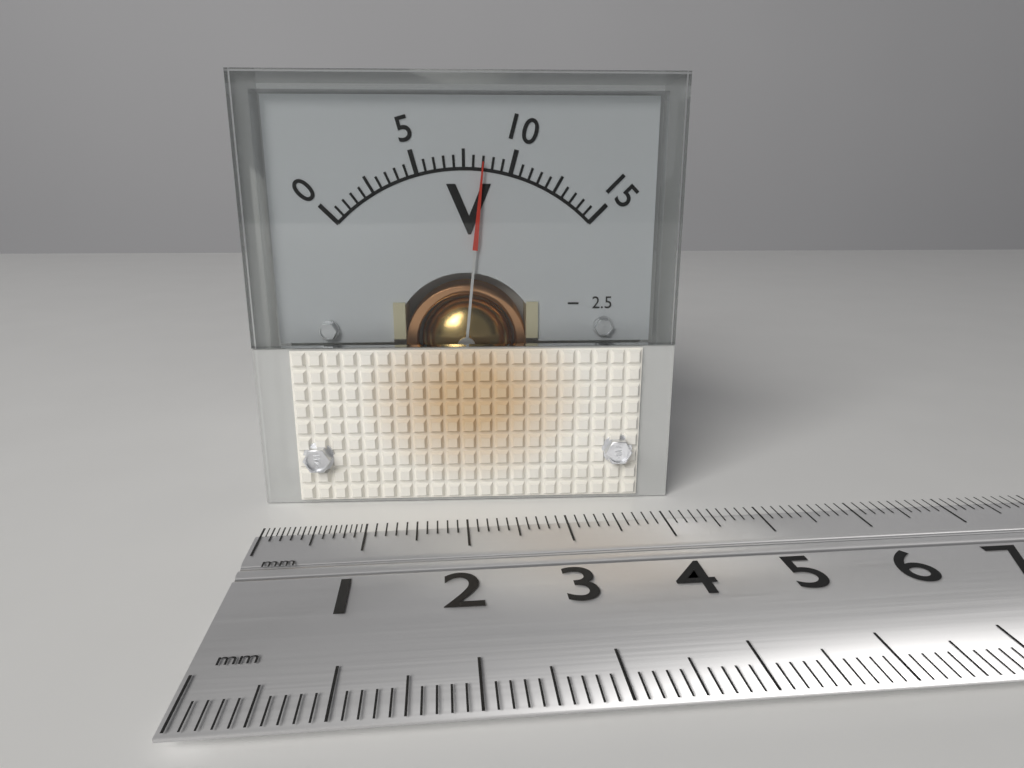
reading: 8.5 V
